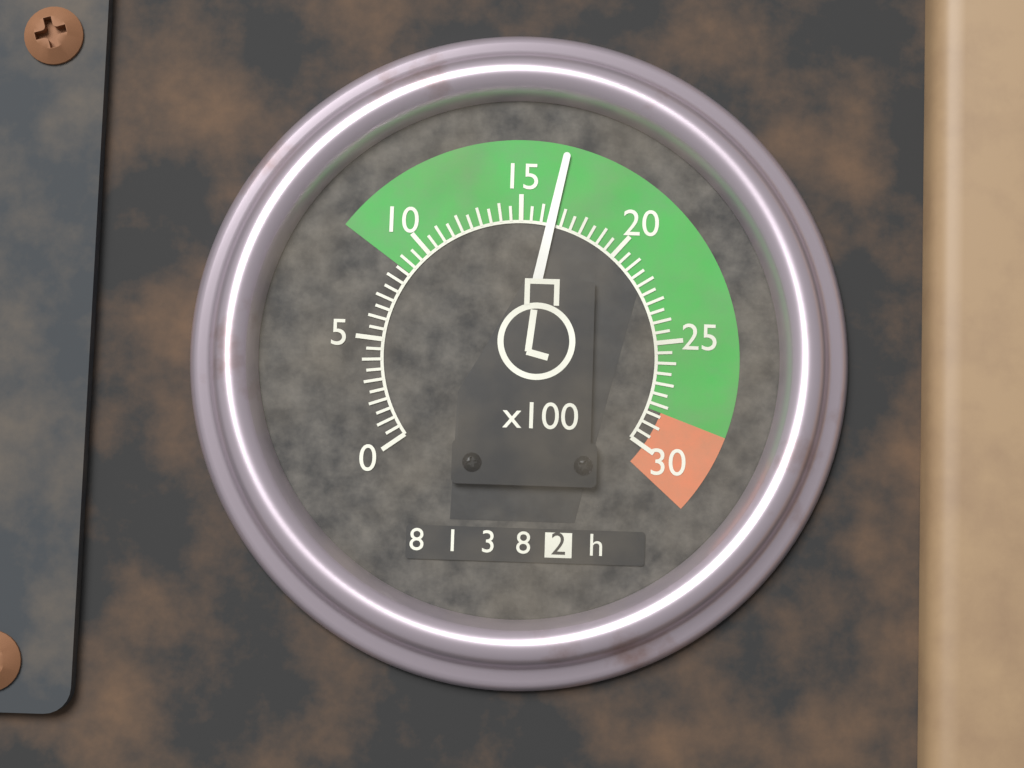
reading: 16.5 x100 rpm
